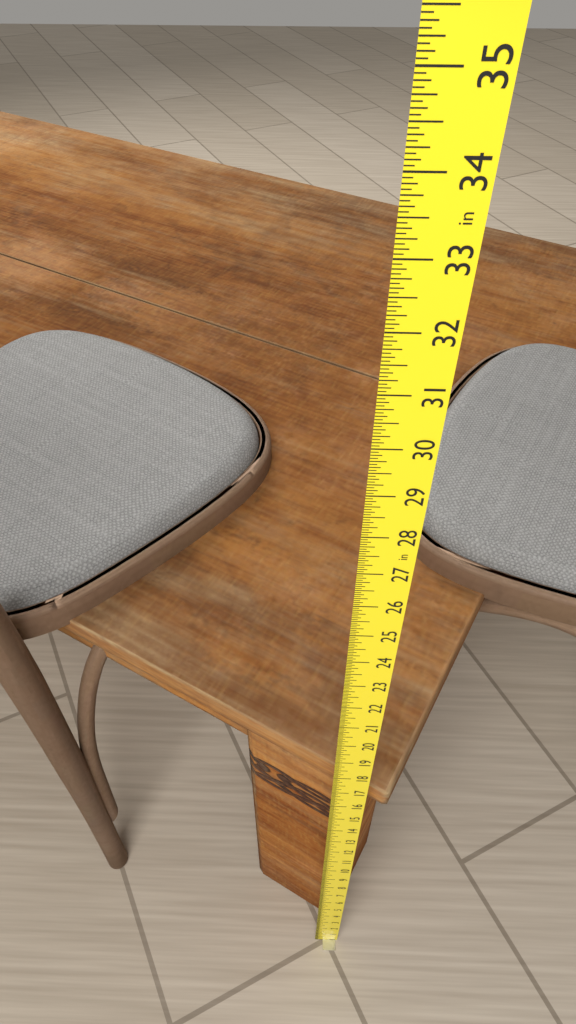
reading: 16.6875 in
